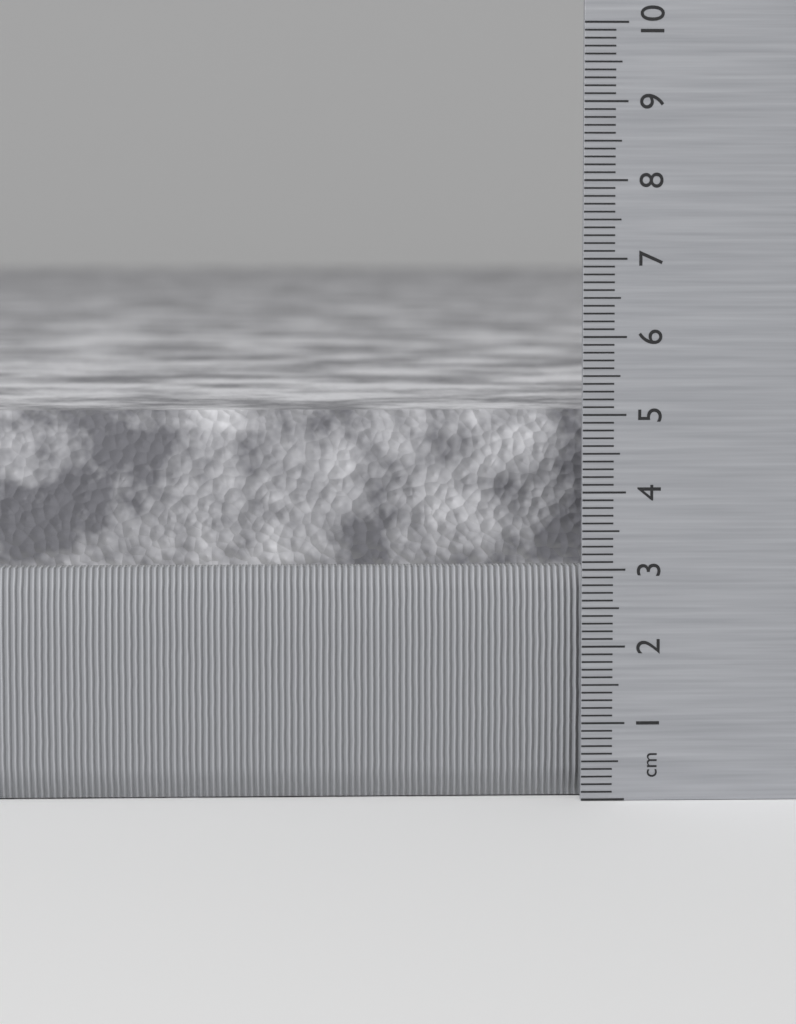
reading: 5.0 cm
